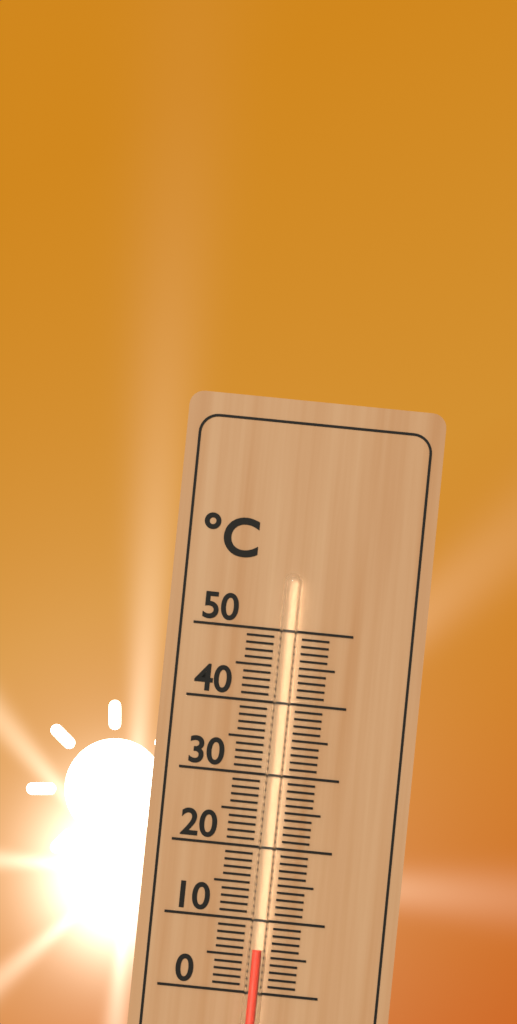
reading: 6 °C
